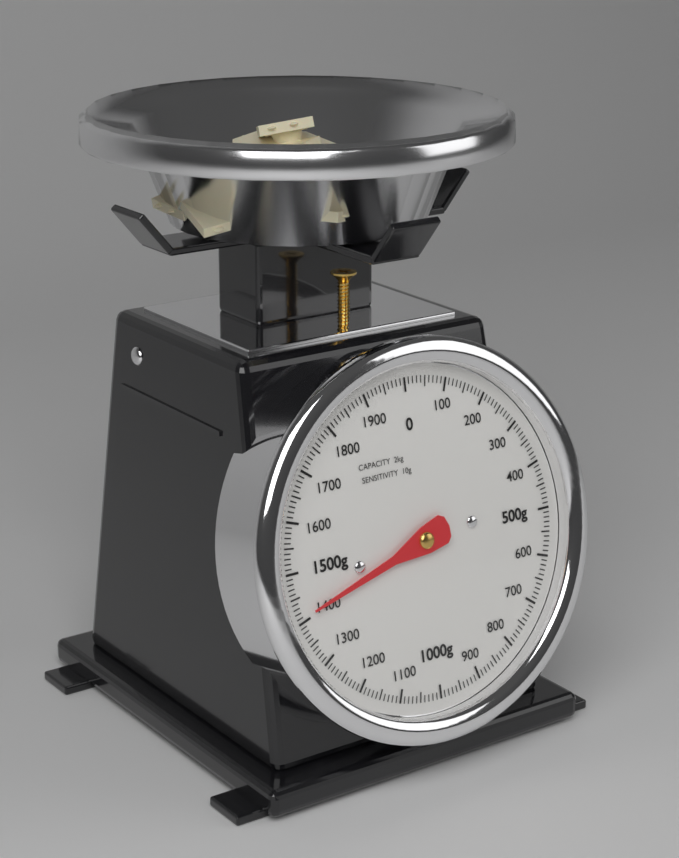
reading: 1410 g
